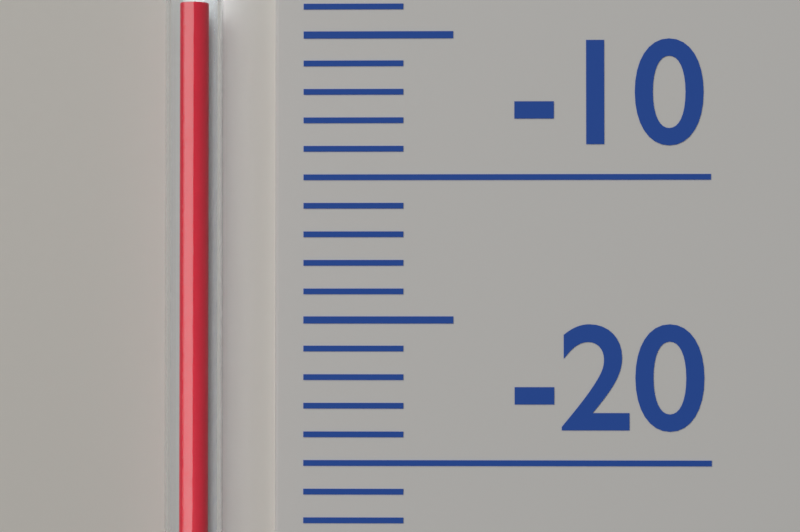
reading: -4 (no unit)
